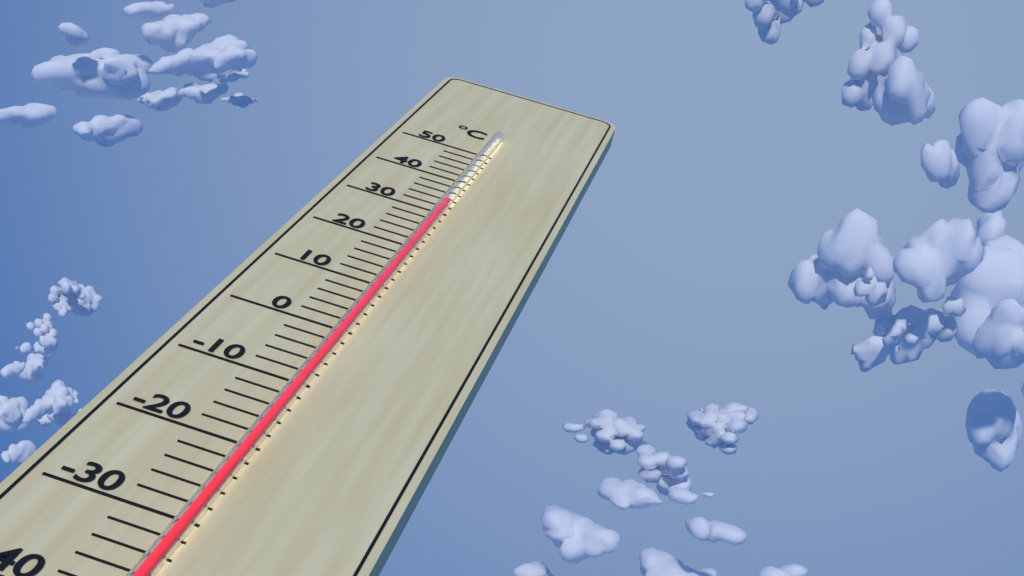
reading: 32 °C
